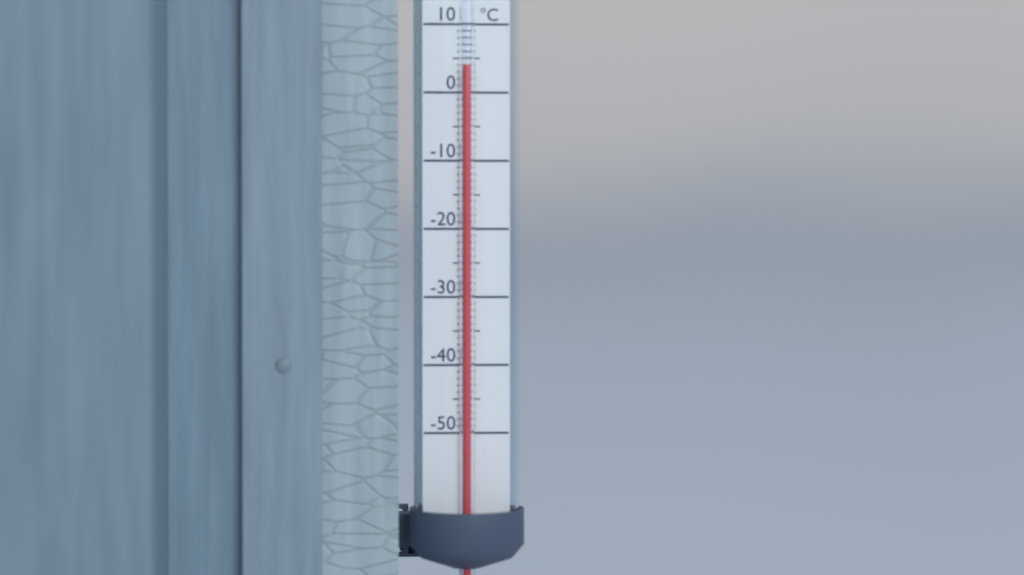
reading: 4 °C
